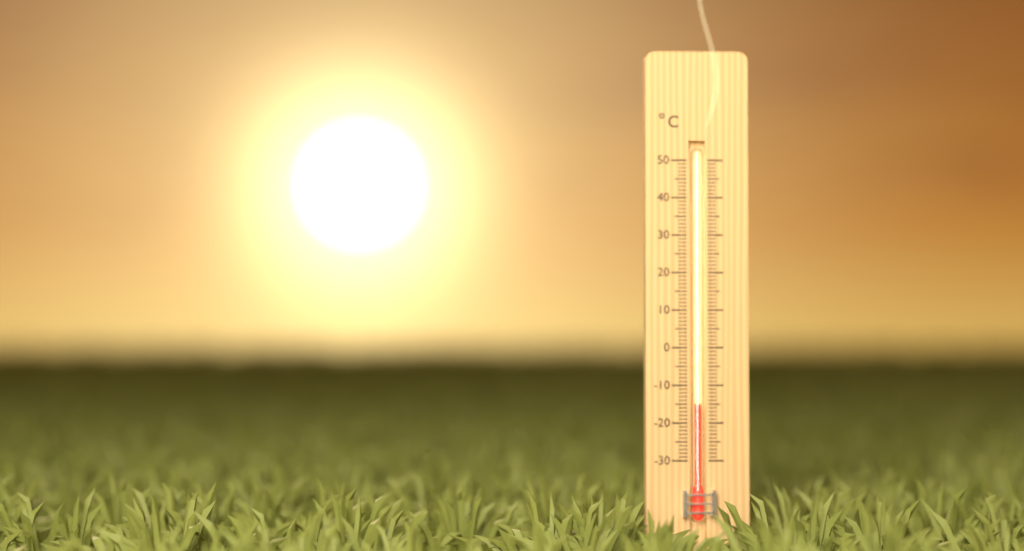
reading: -15 °C
